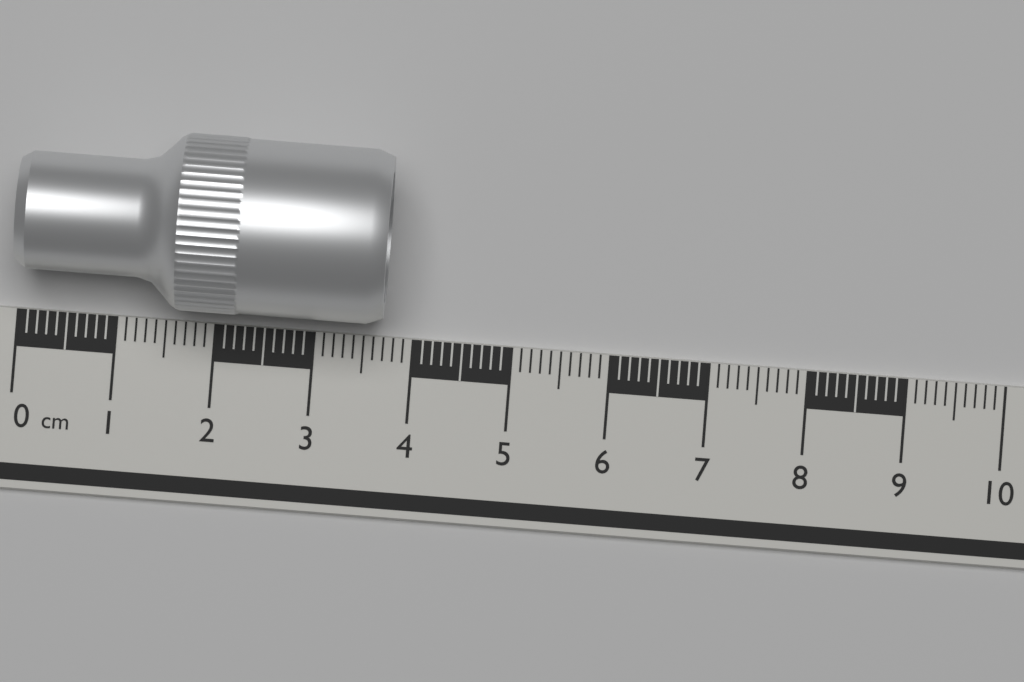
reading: 3.7 cm
